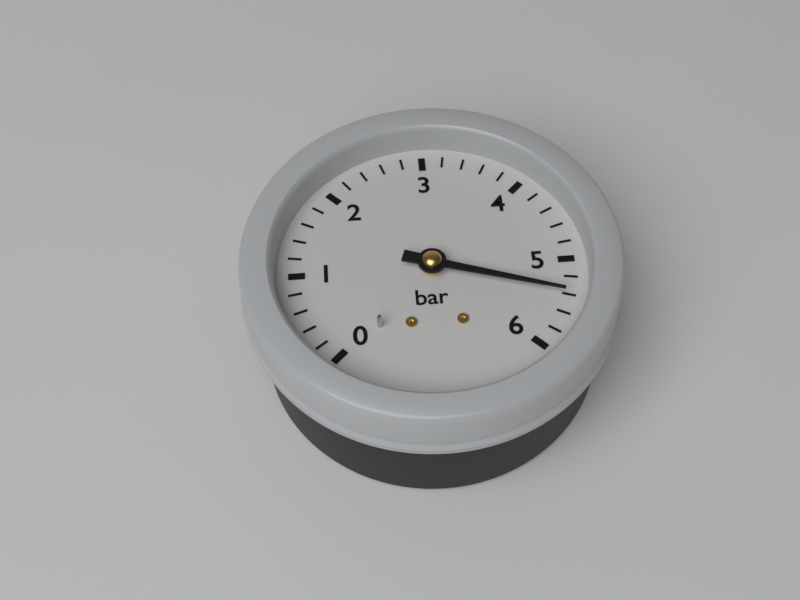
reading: 5.4 bar
